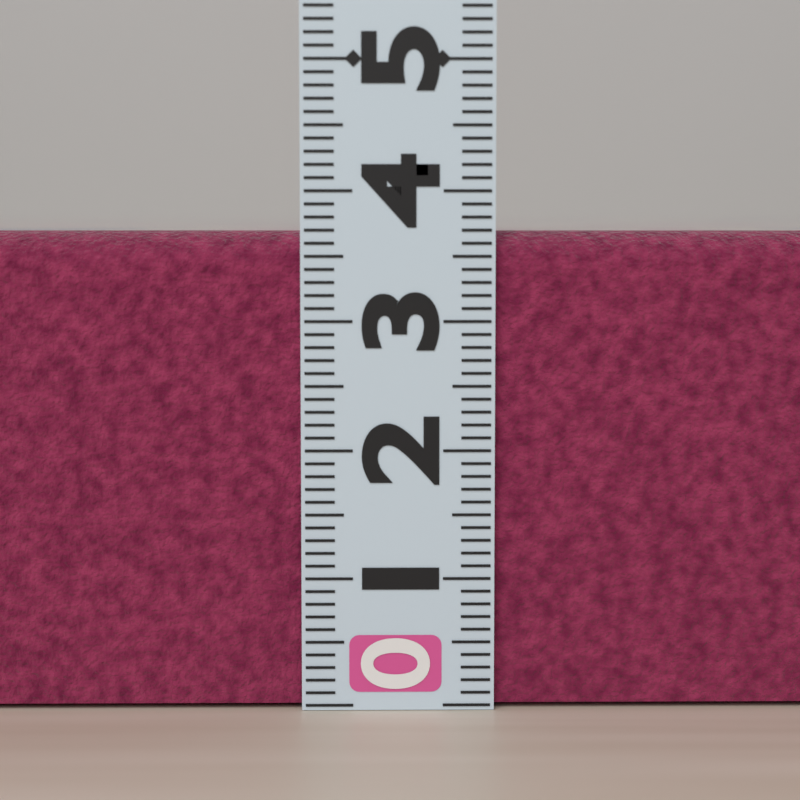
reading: 3.7 (no unit)
